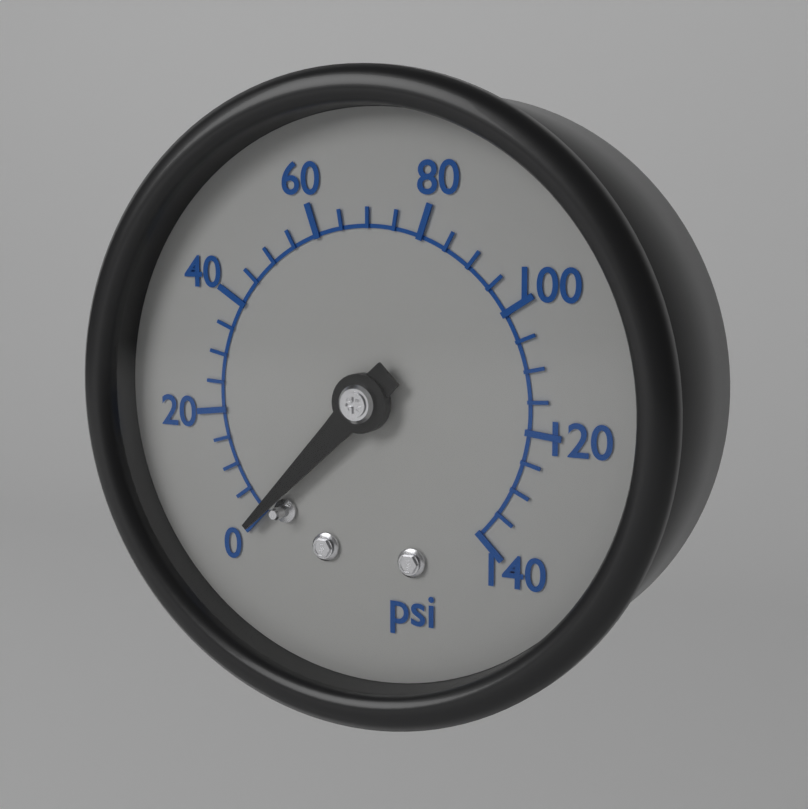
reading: 0 psi
